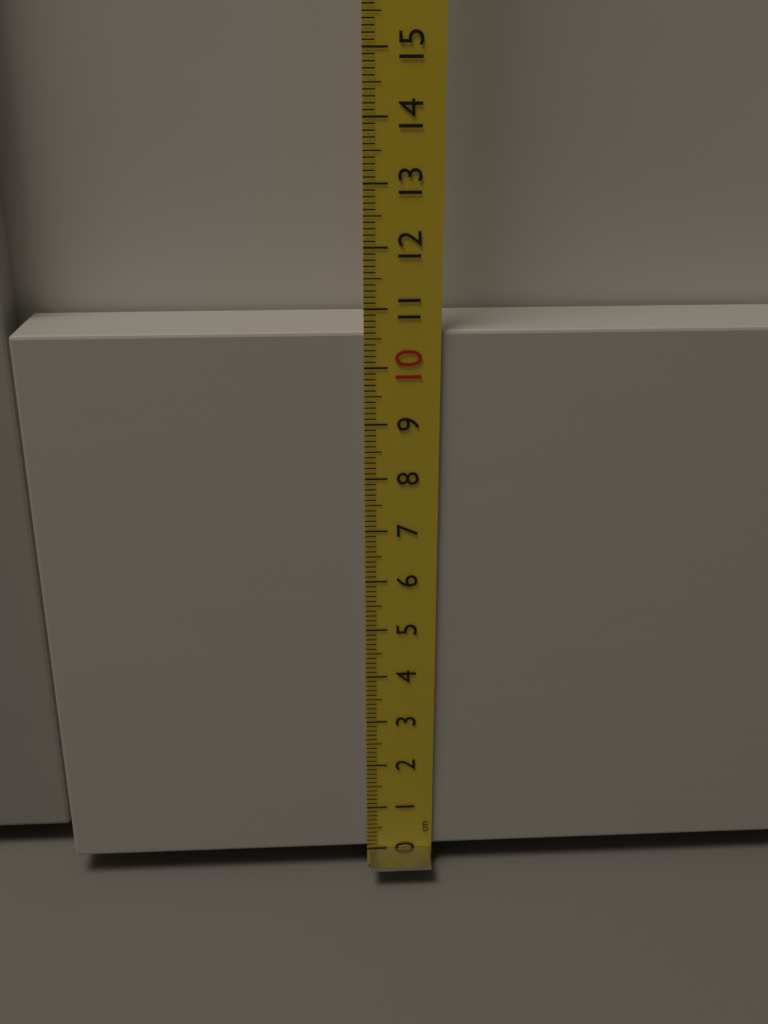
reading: 10.6 cm
